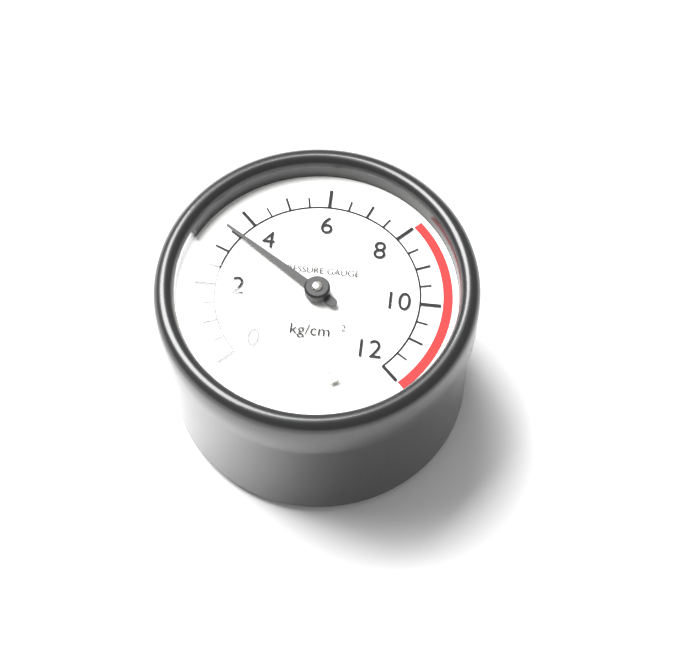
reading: 3.5 kg/cm²
